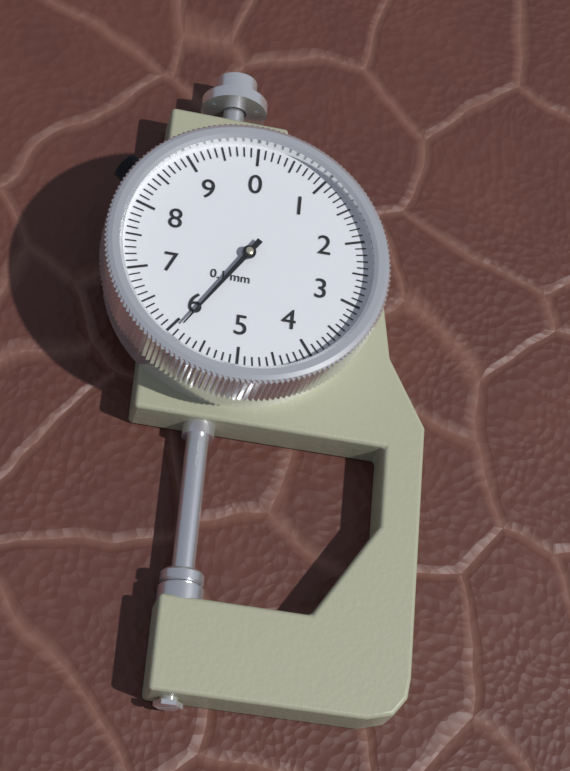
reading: 5.9 mm
